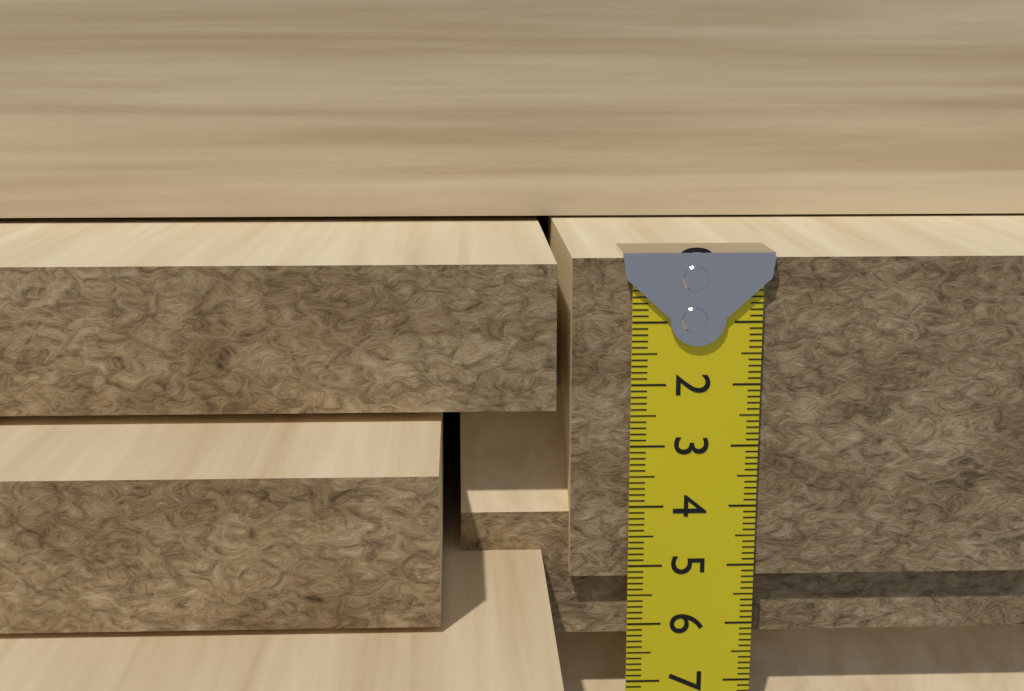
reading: 5.2 cm
